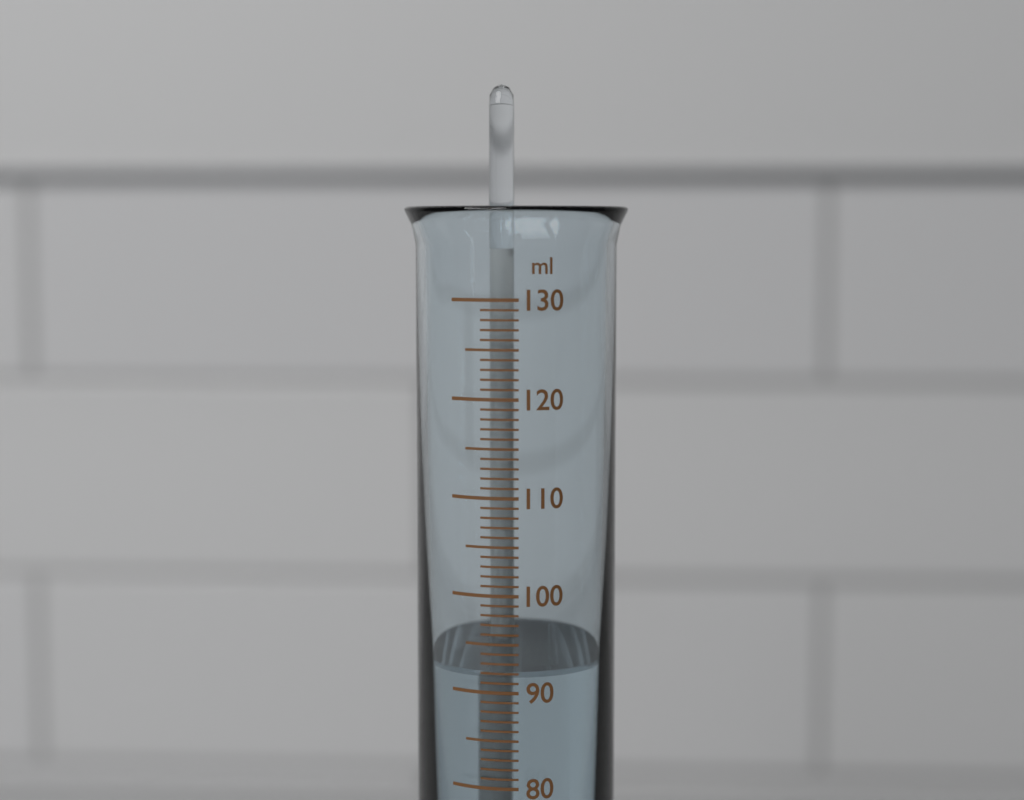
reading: 92 ml
